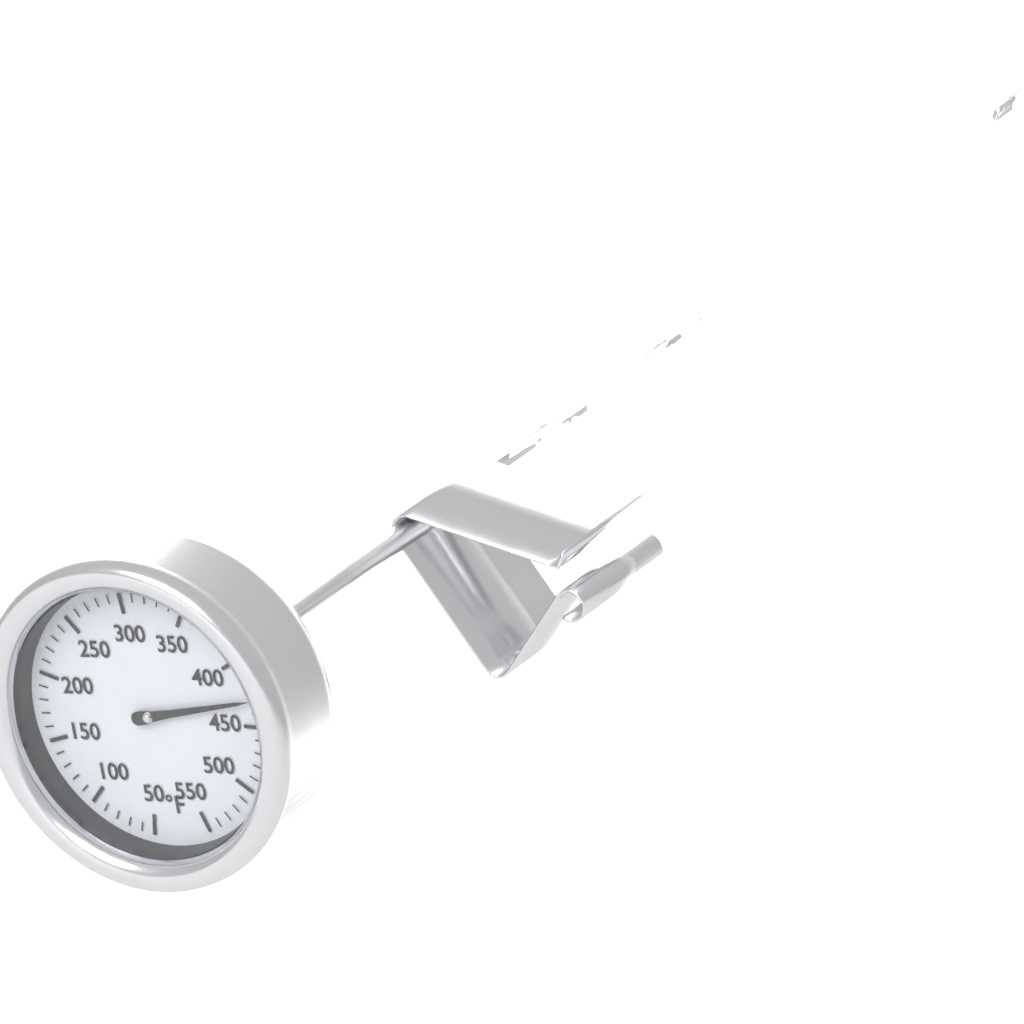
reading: 430 °F
